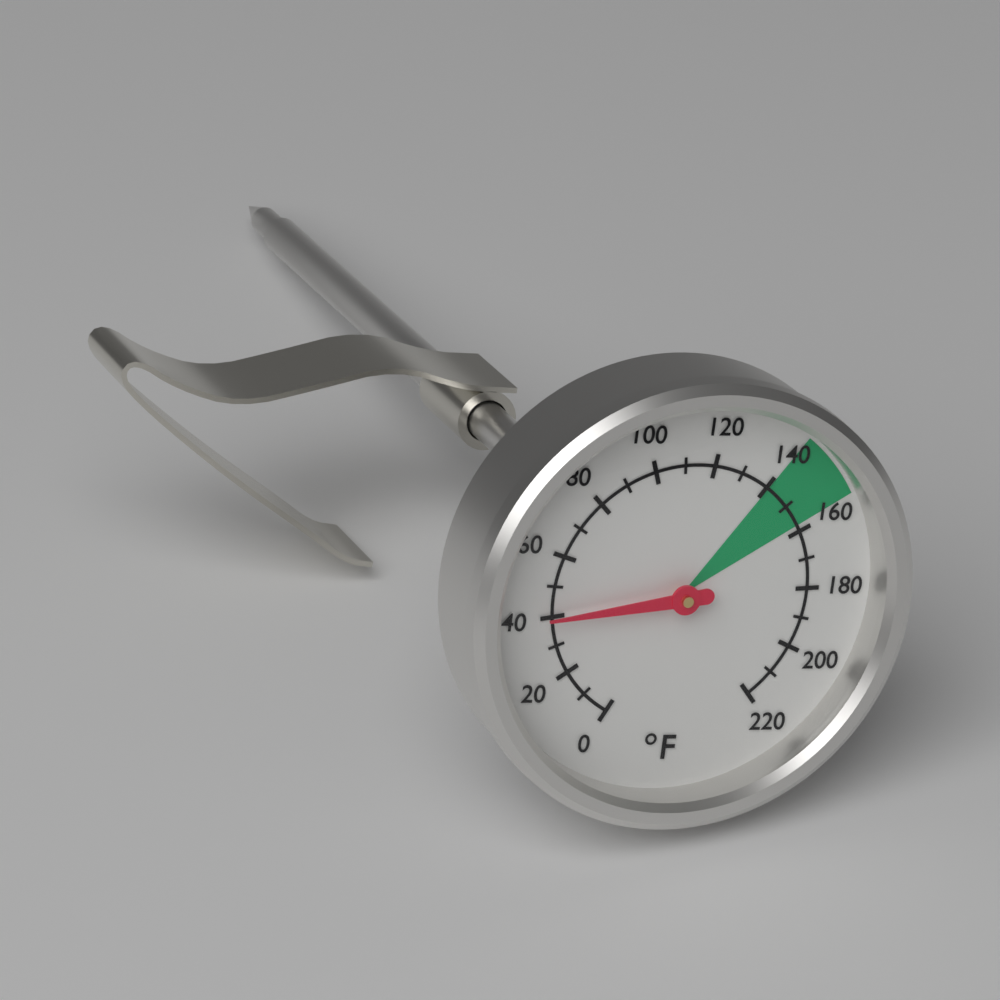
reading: 40 °F
